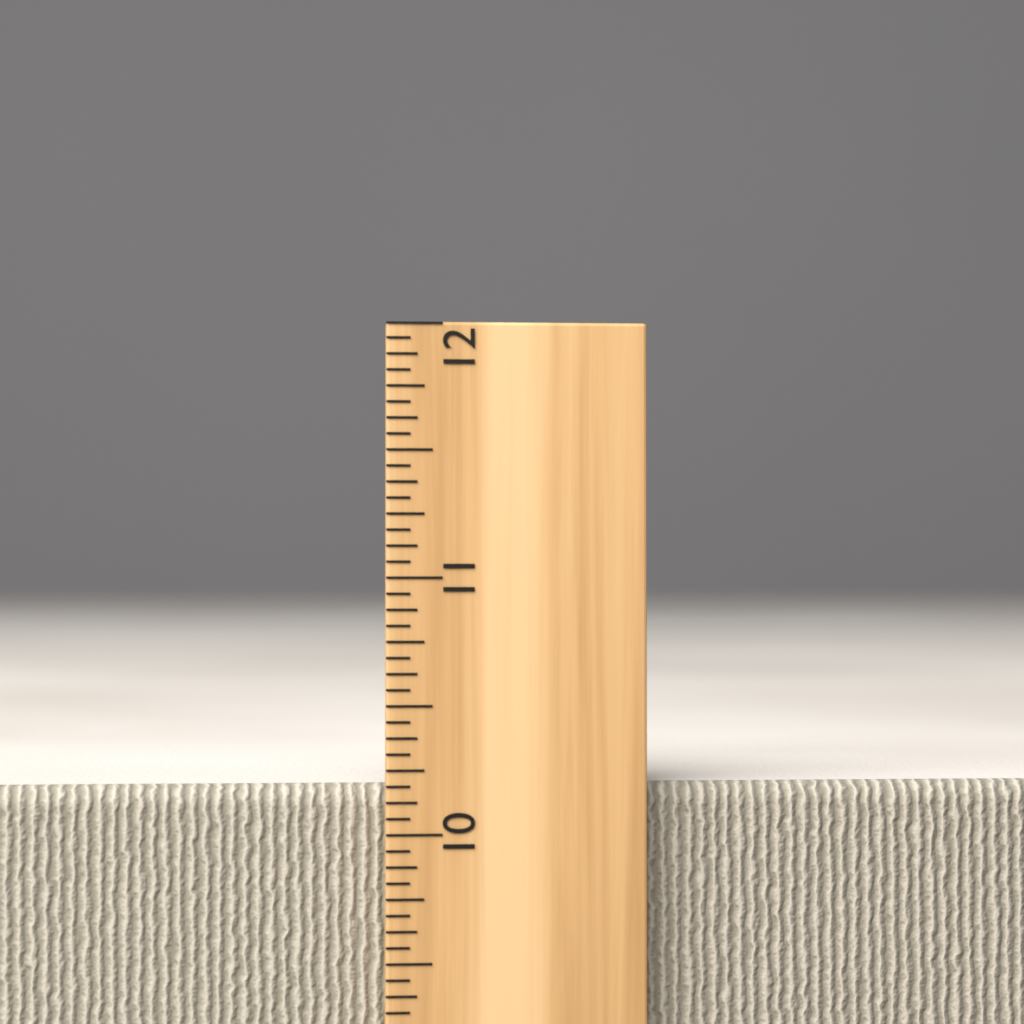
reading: 10.1875 inch
